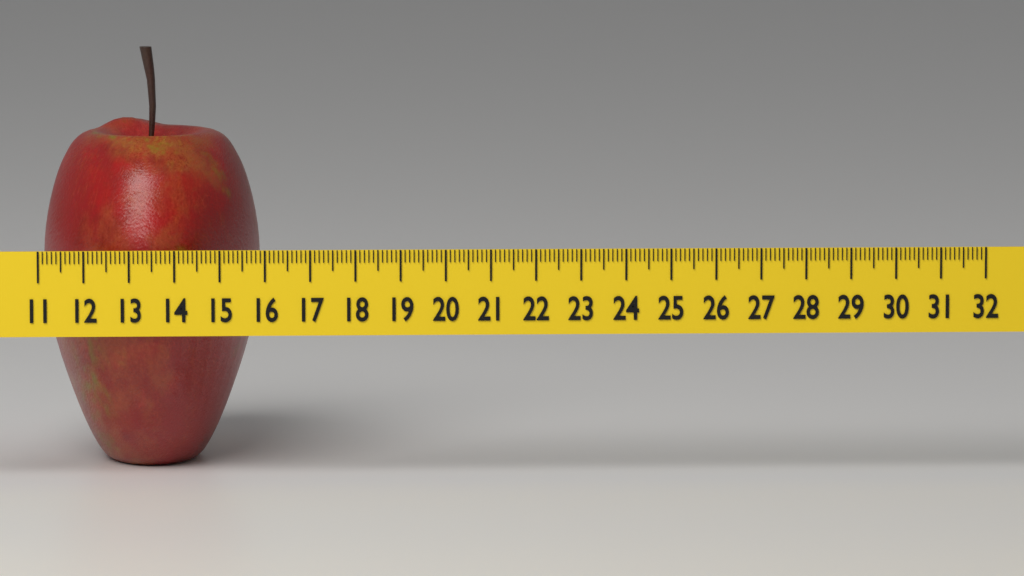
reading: 15.9 (no unit)
